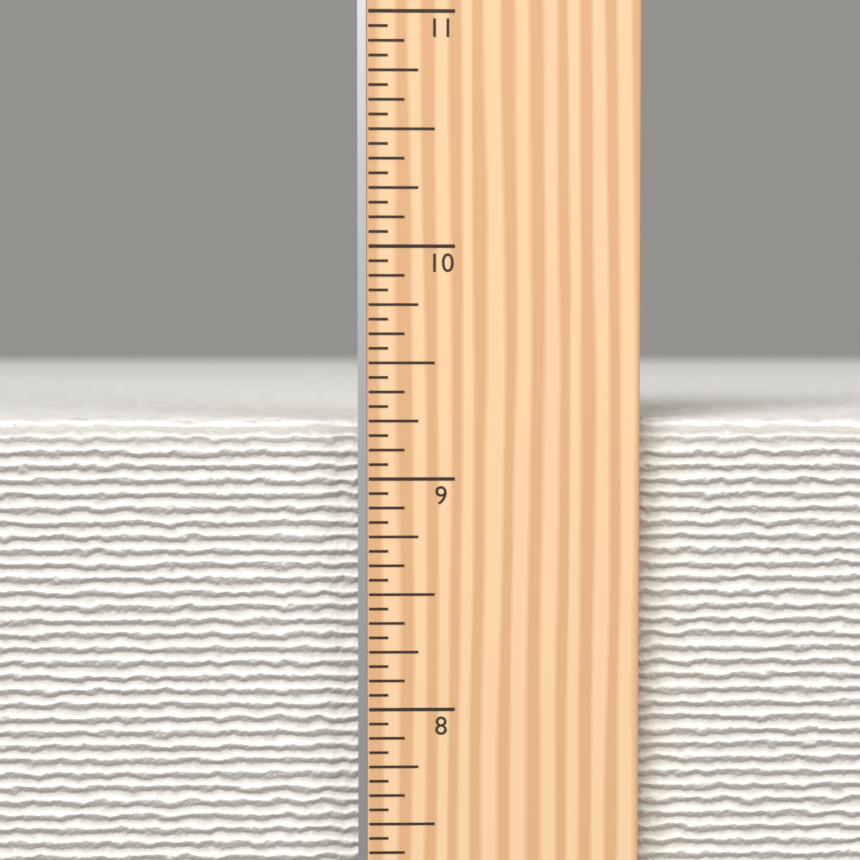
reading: 9.2500 in
